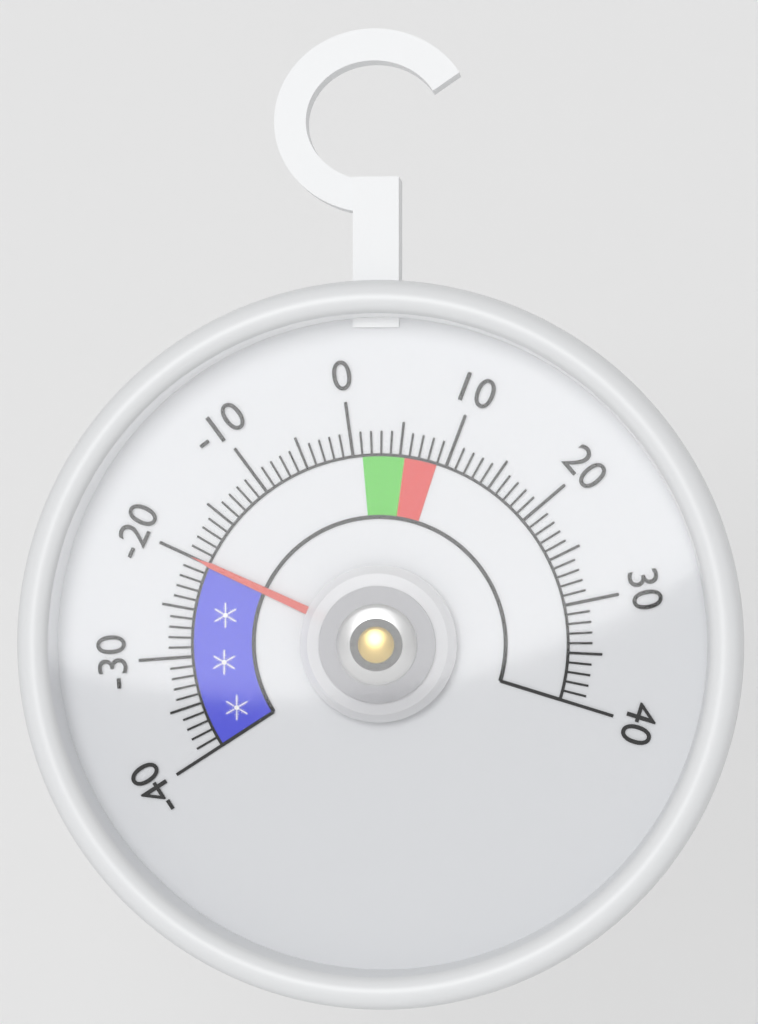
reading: -20 (no unit)
